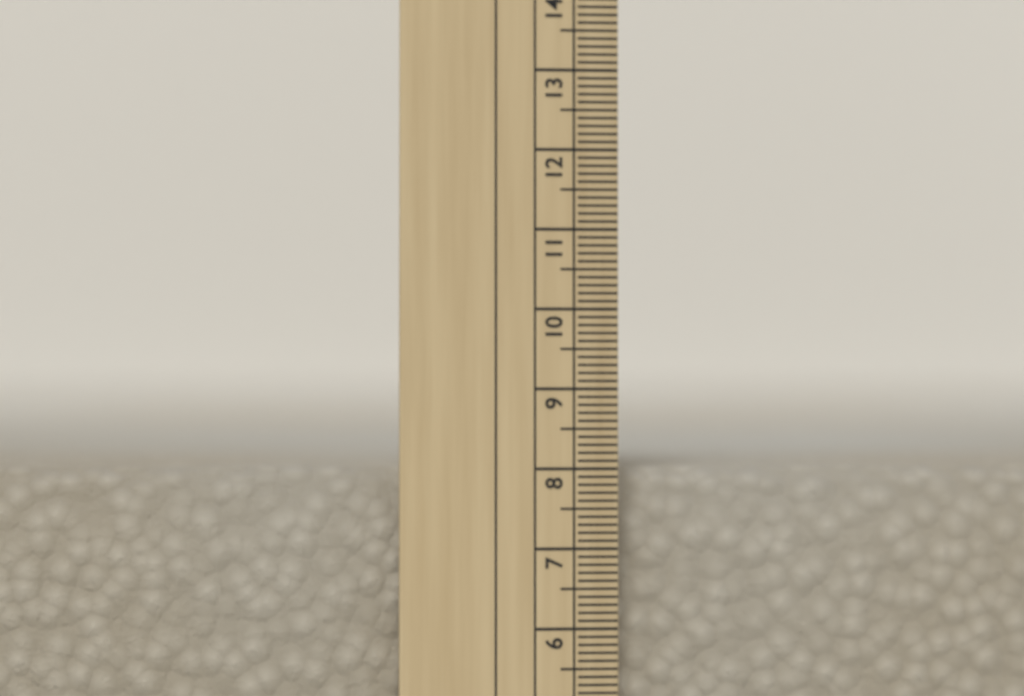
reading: 8.0 cm
